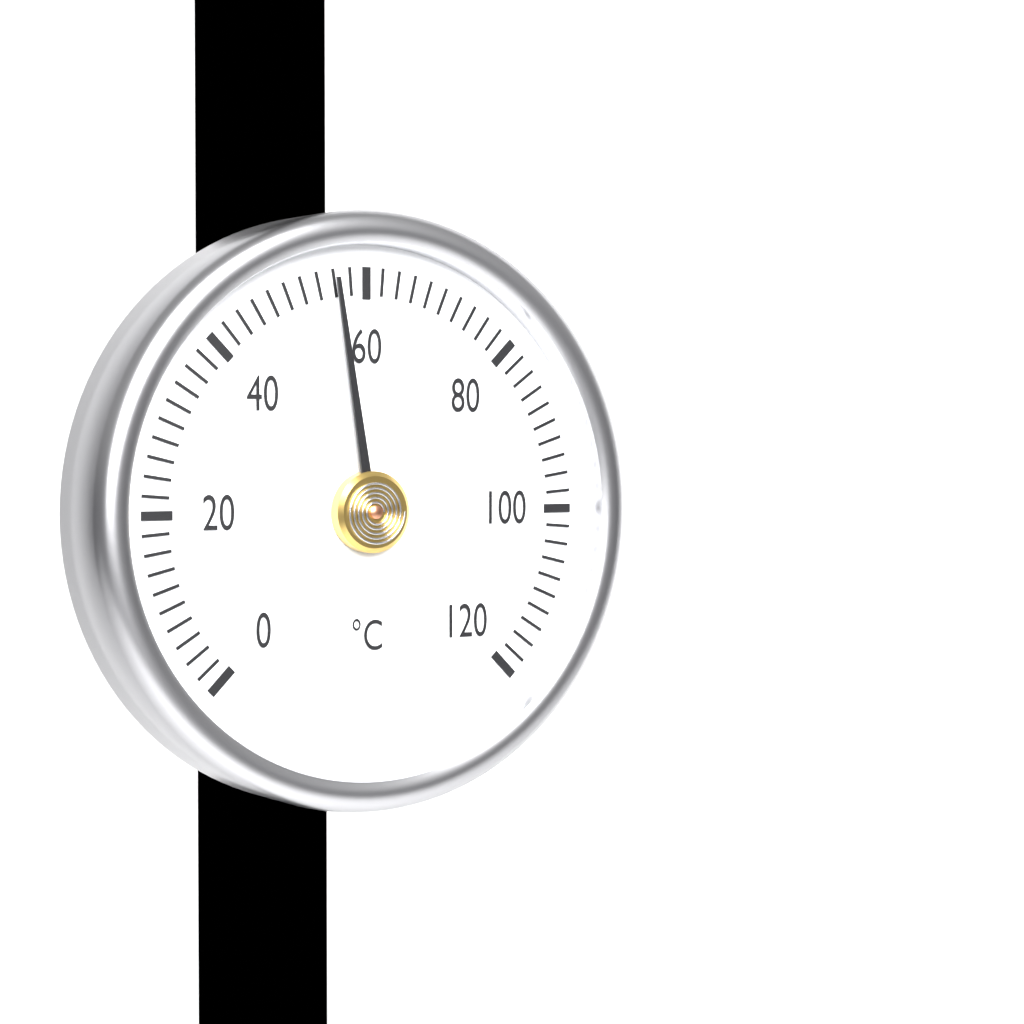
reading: 56 °C
